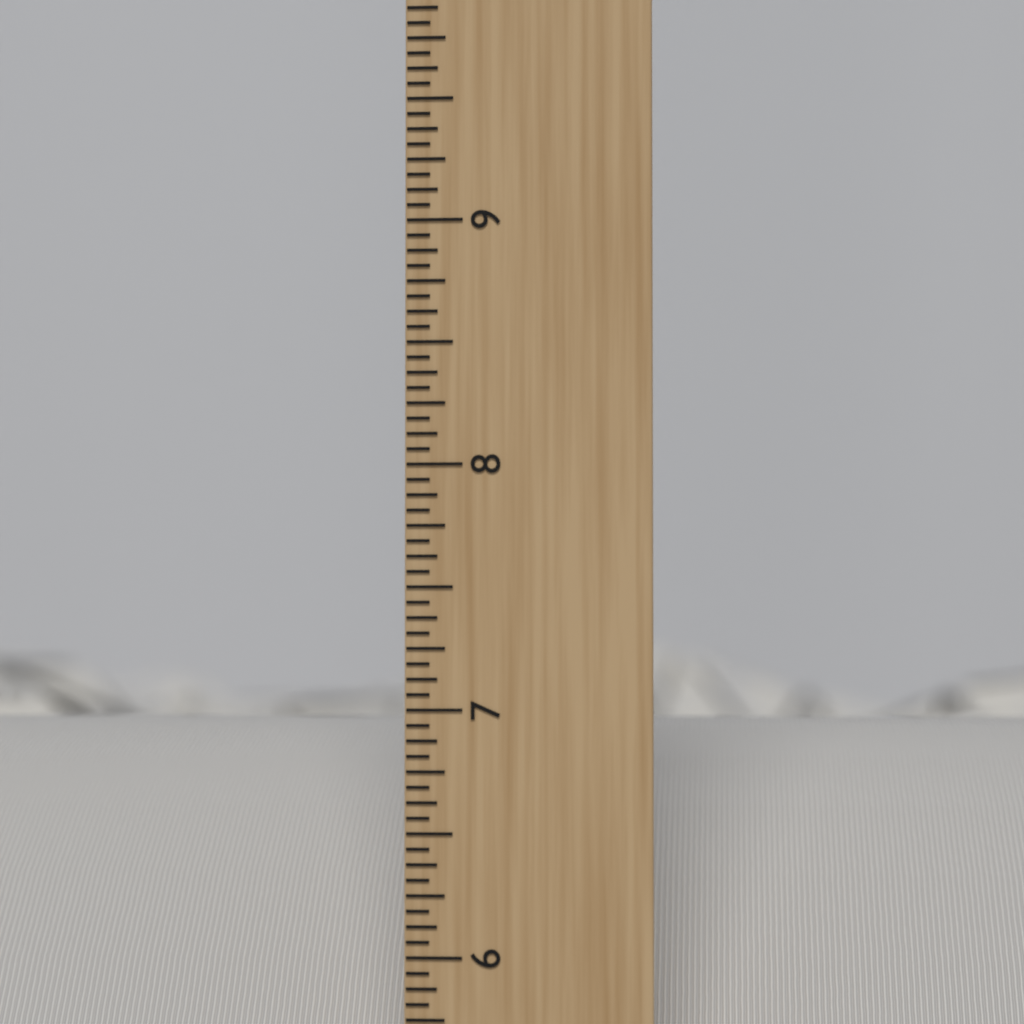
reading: 6.8750 inch
